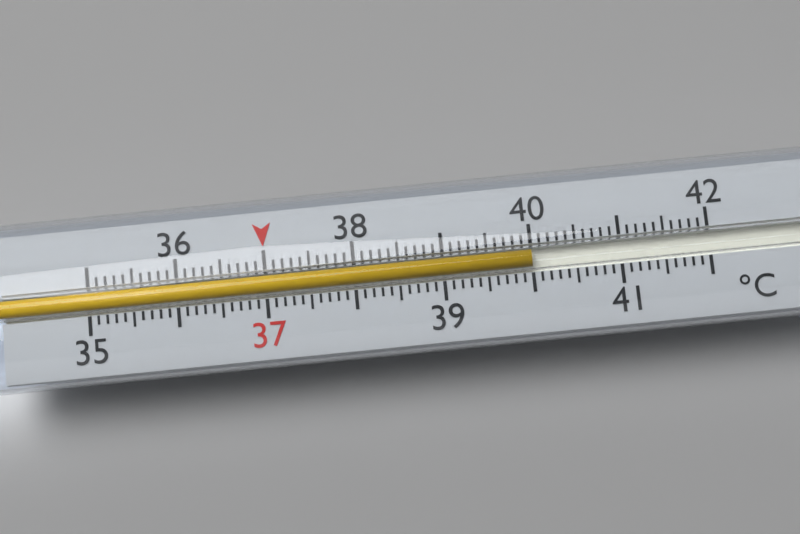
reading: 40.0 °C
